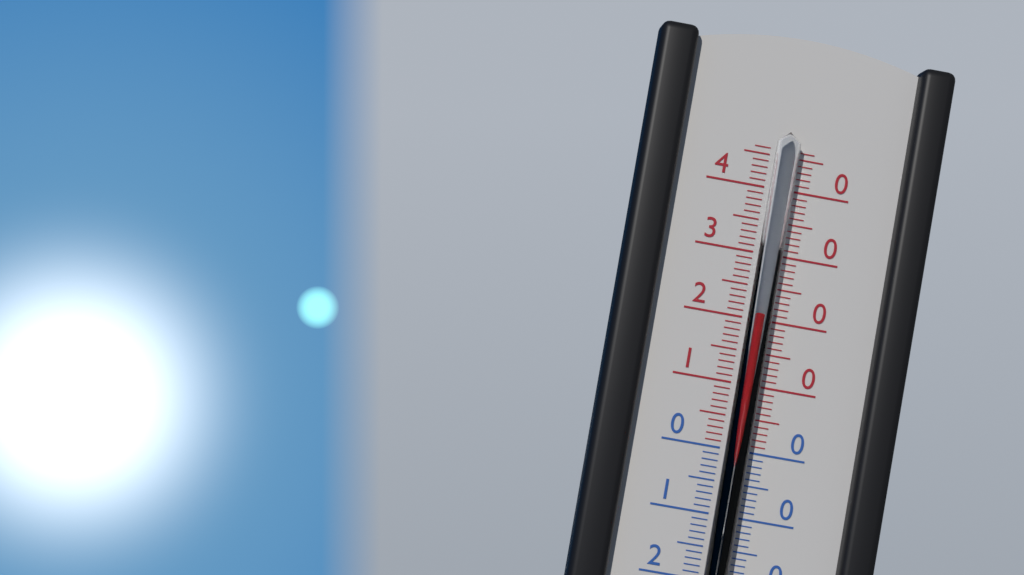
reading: 21 °C
